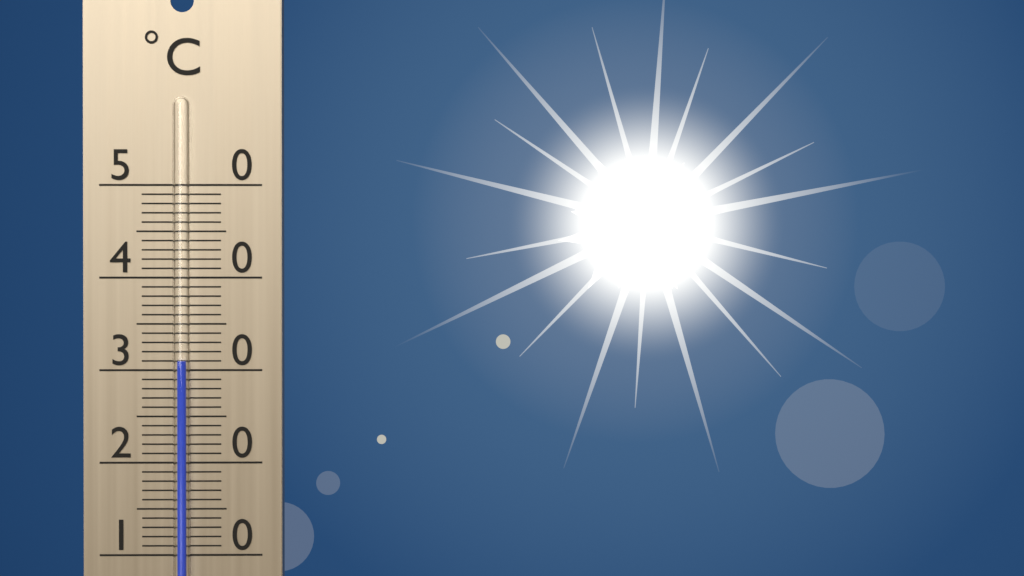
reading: 31 °C
